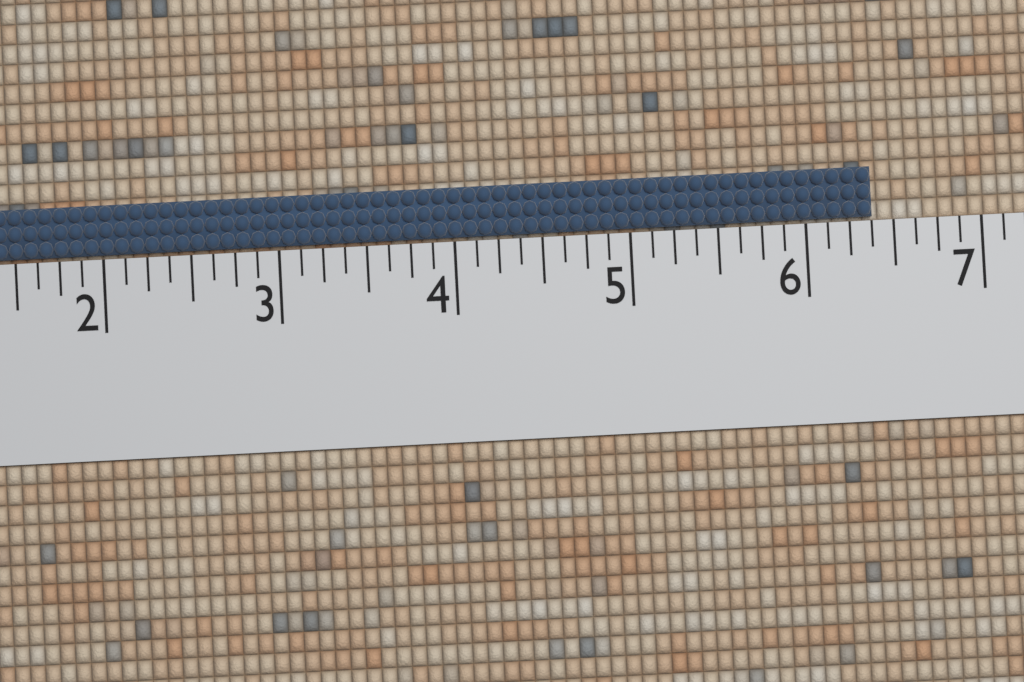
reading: 6.375 (no unit)
